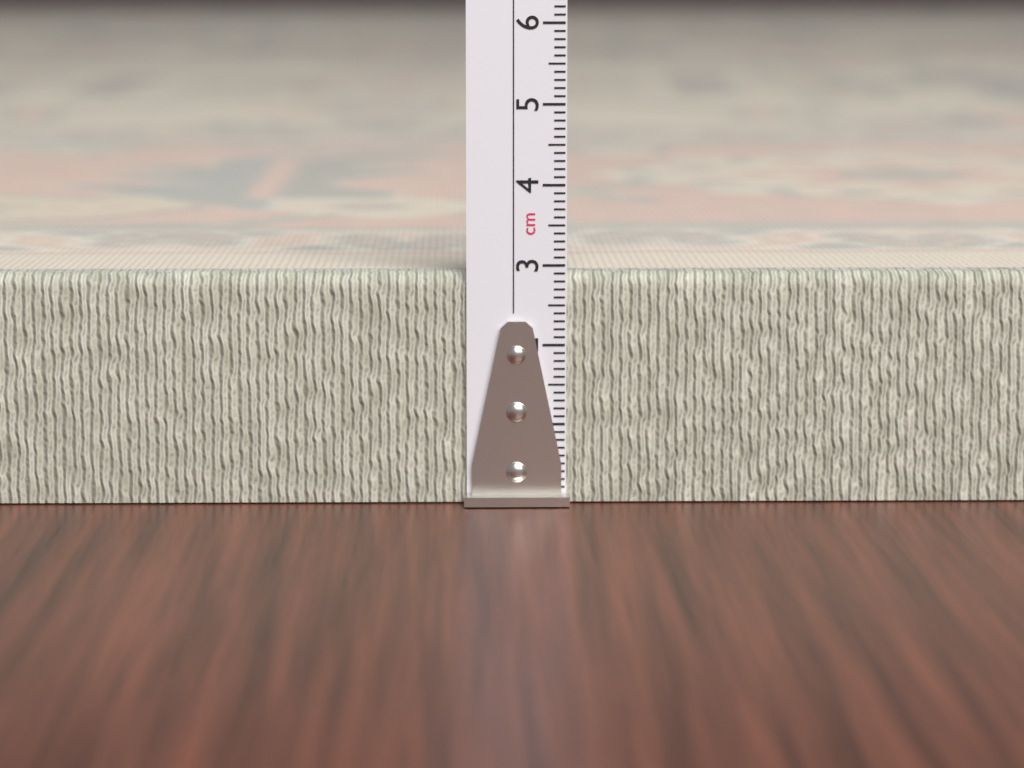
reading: 2.9 cm
